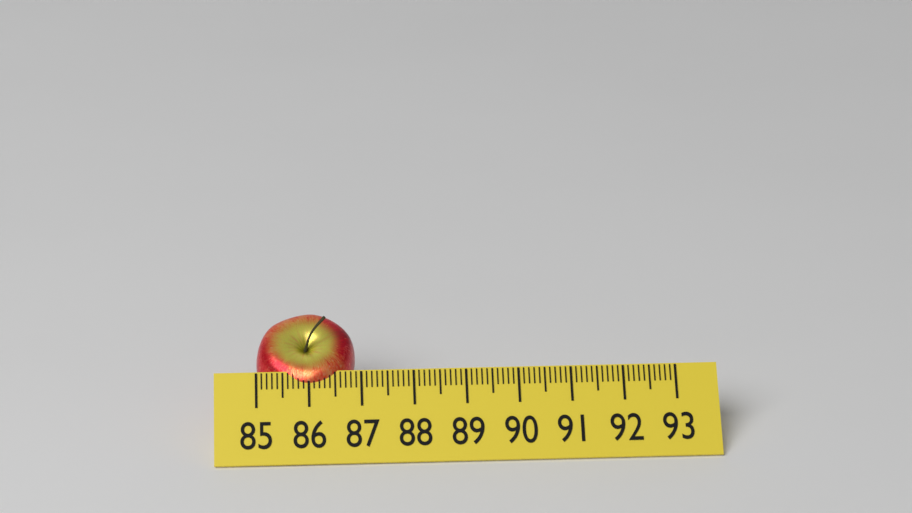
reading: 86.9 (no unit)
